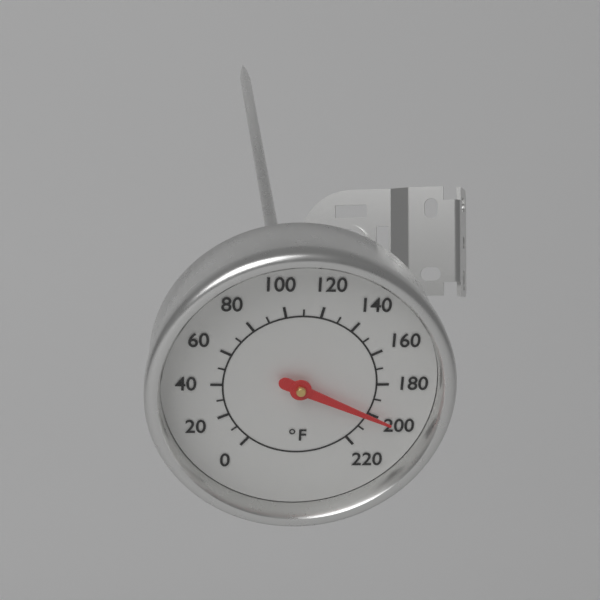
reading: 200 °F
